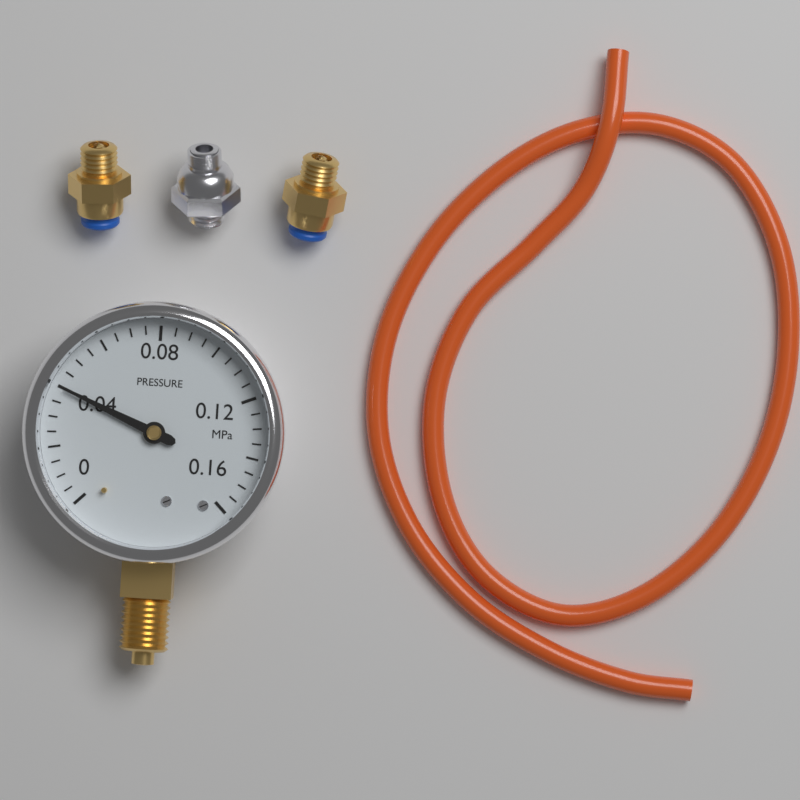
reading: 0.040 MPa
